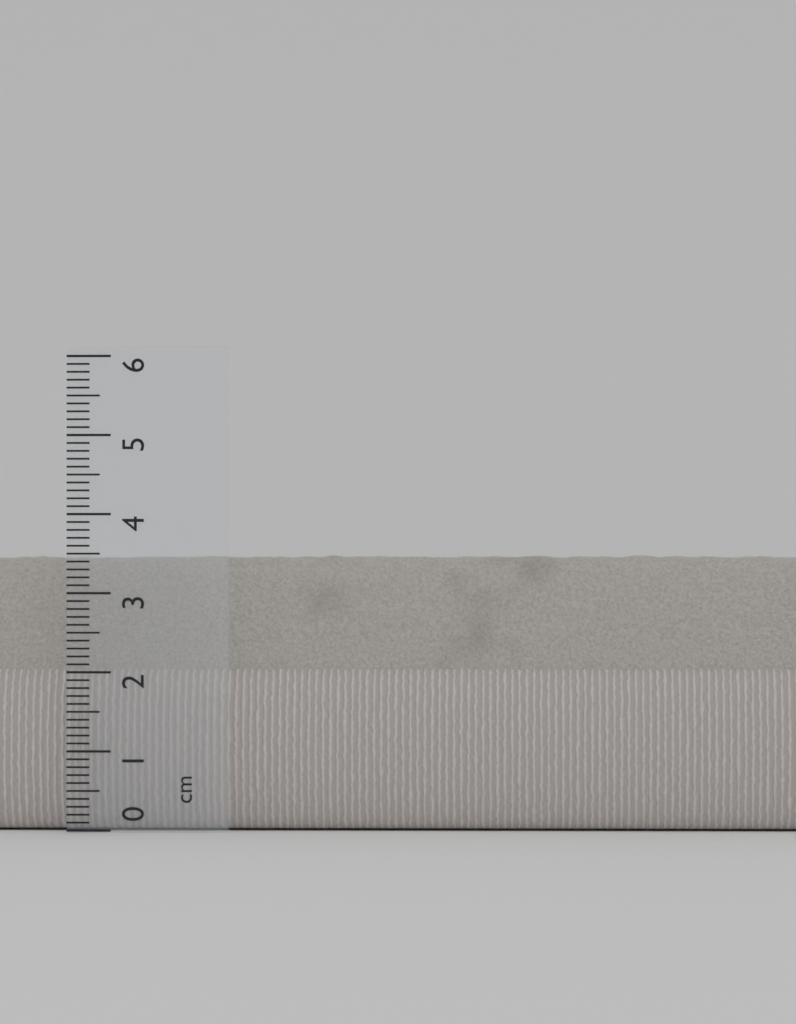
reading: 3.5 cm
